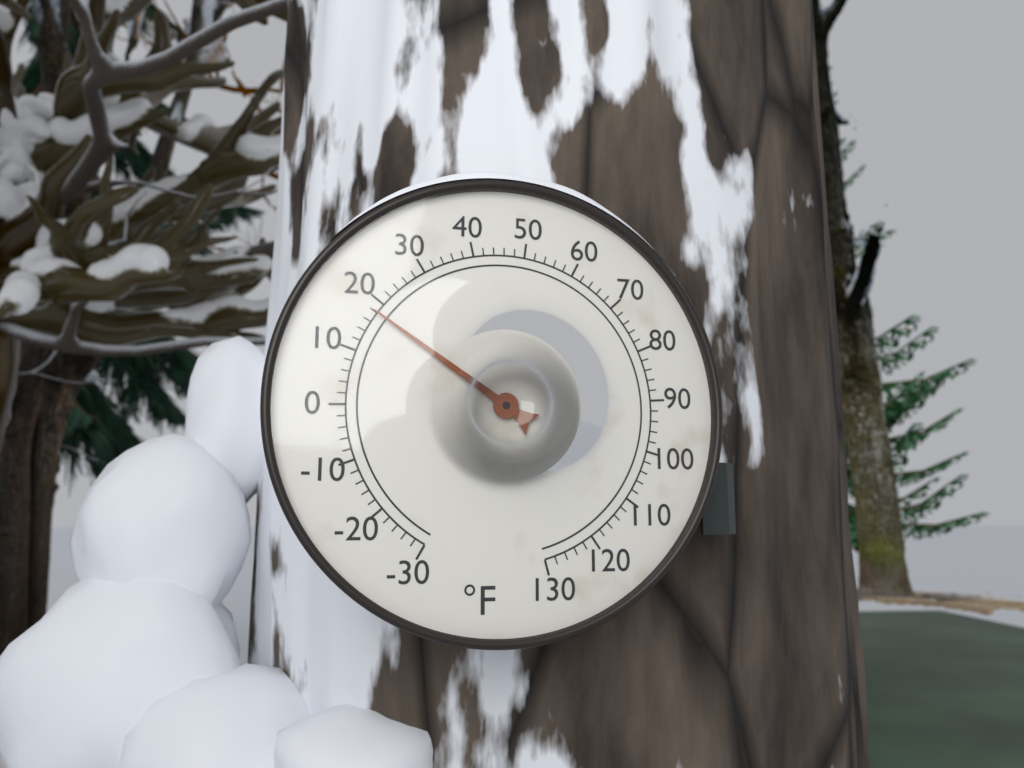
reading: 18 °F
